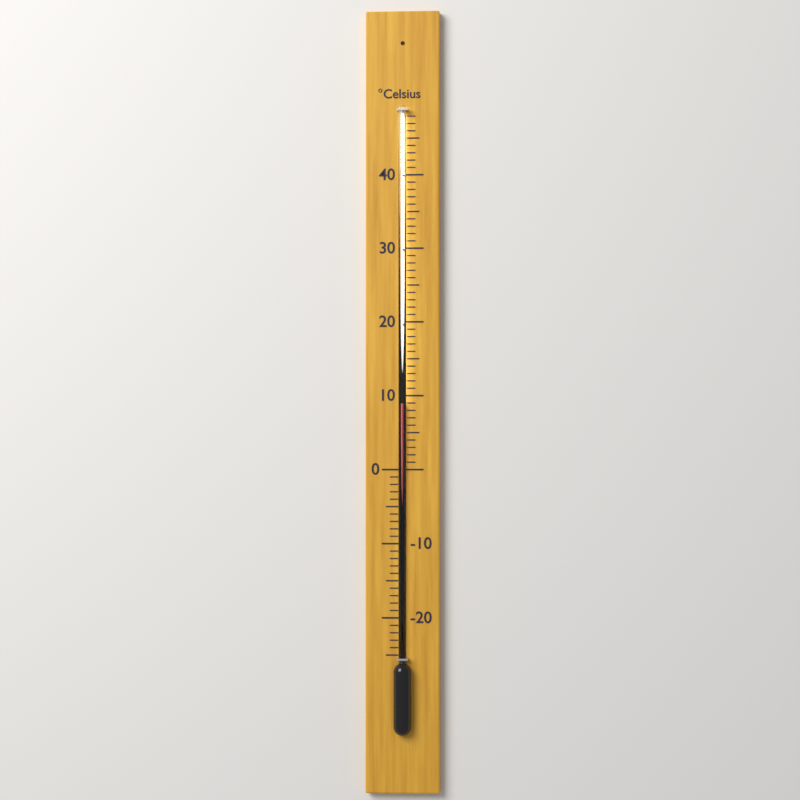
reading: 9 °C
